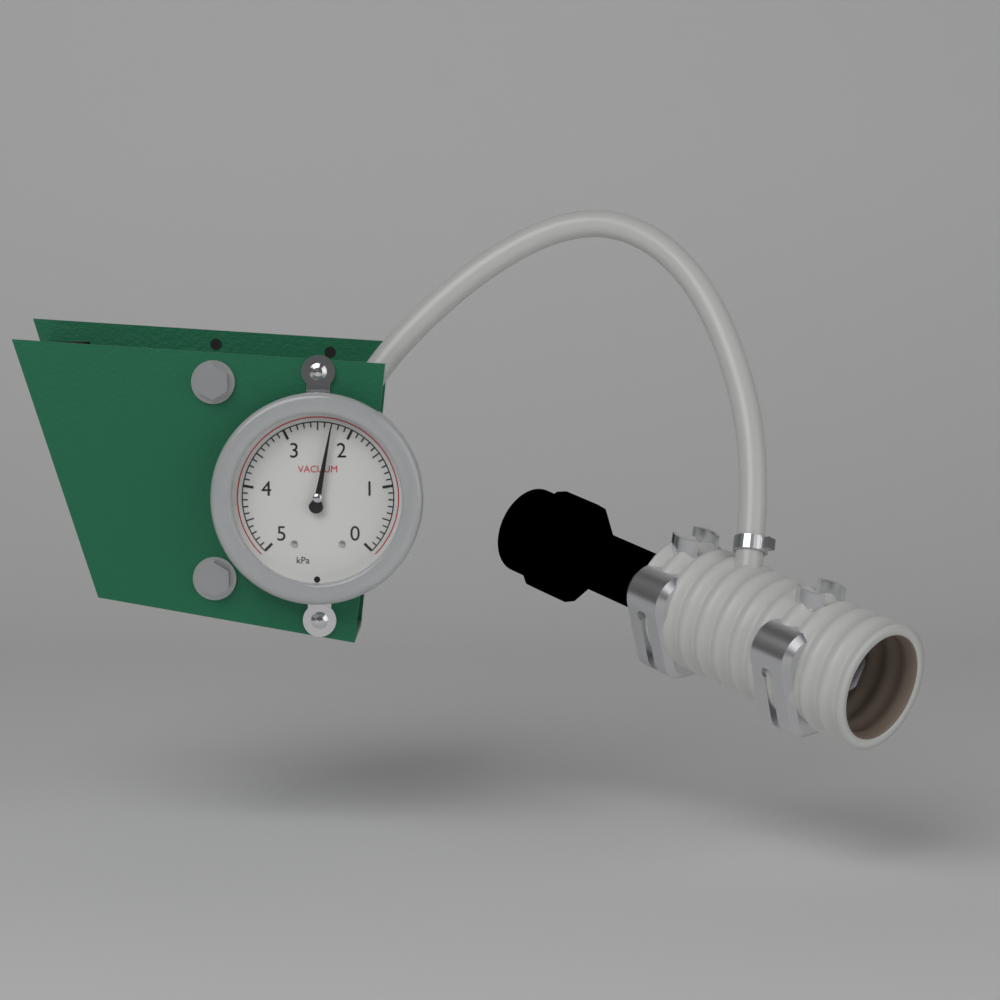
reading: 2.3 kPa
